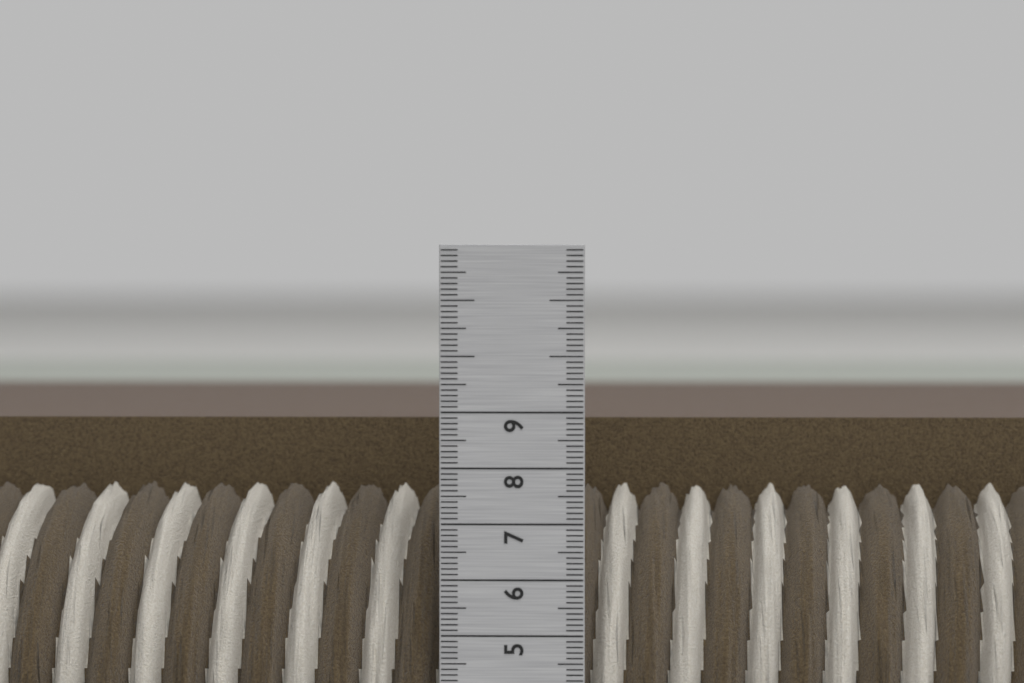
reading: 8.7 cm
